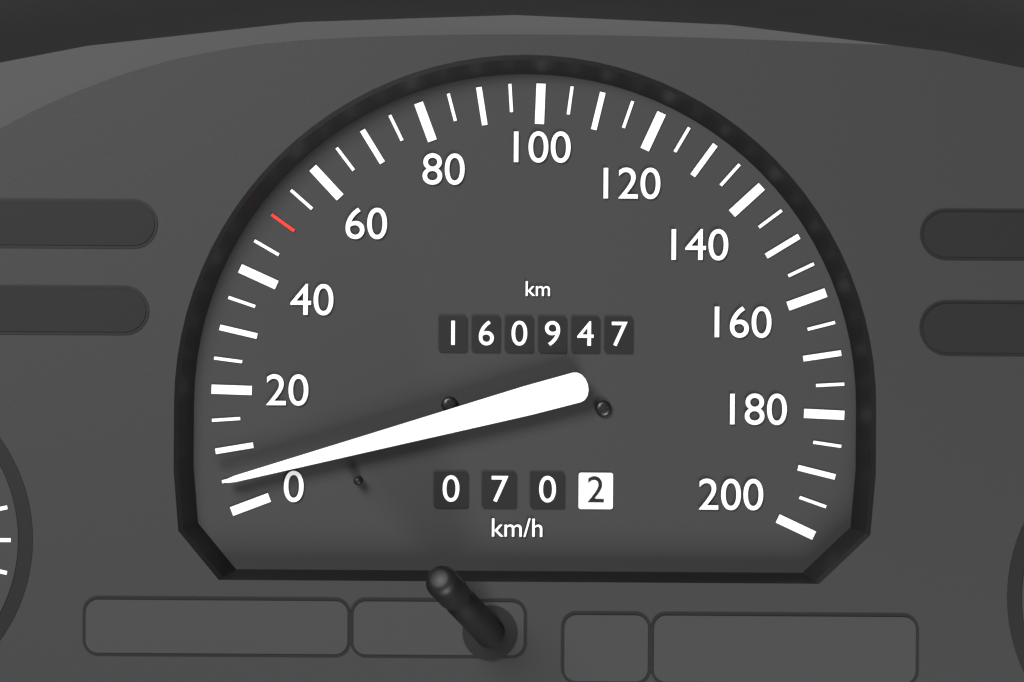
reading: 5 km/h
